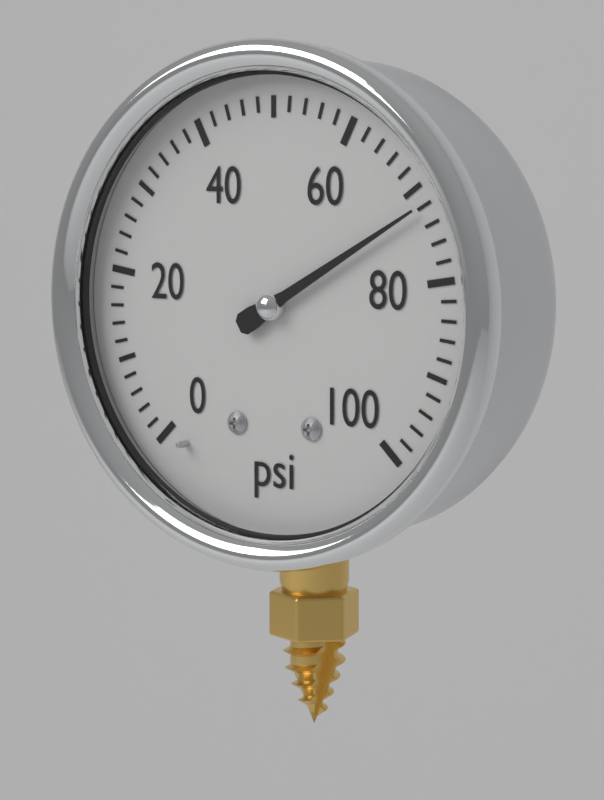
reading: 72 psi
